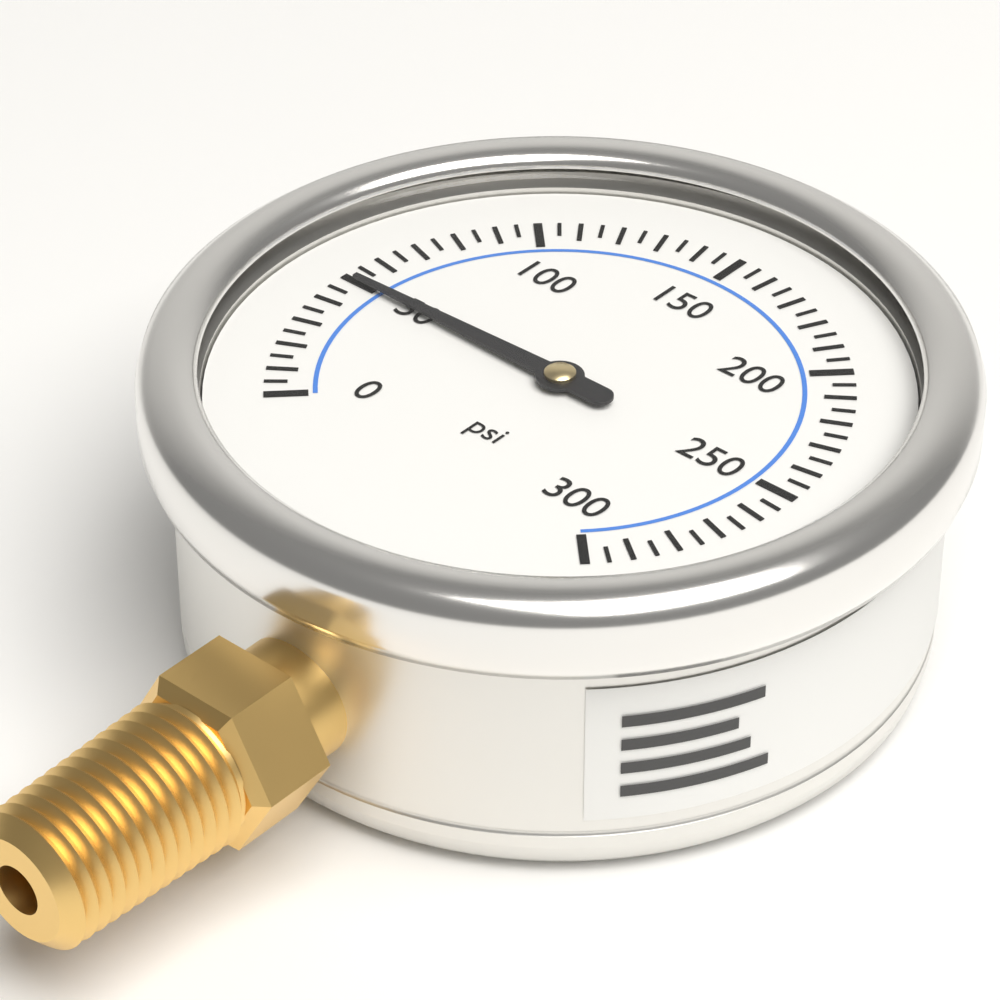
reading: 50 psi
